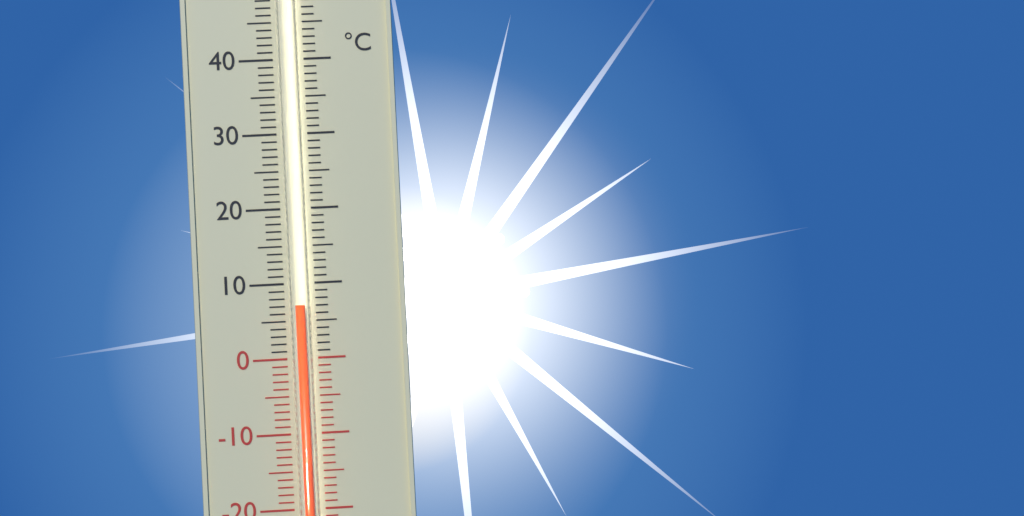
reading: 7 °C
